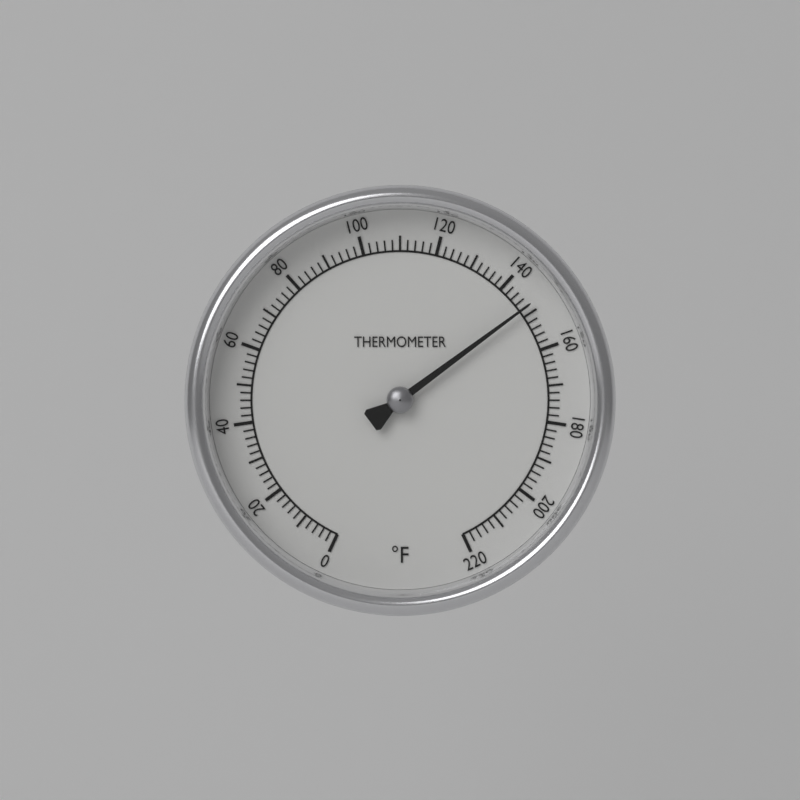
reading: 148 °F
